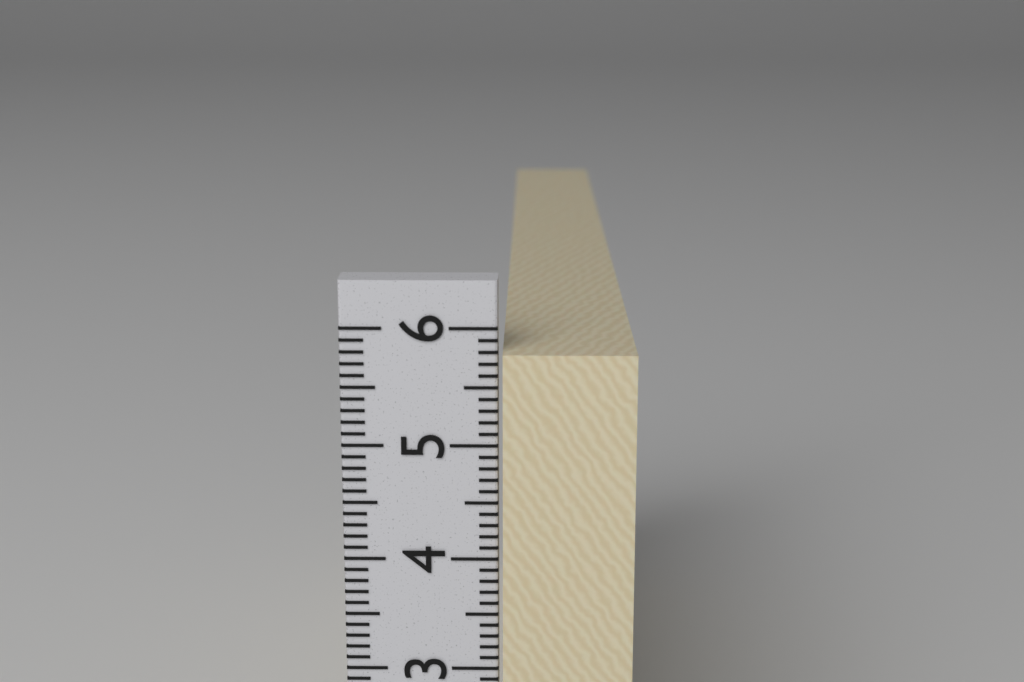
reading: 5.8 cm
